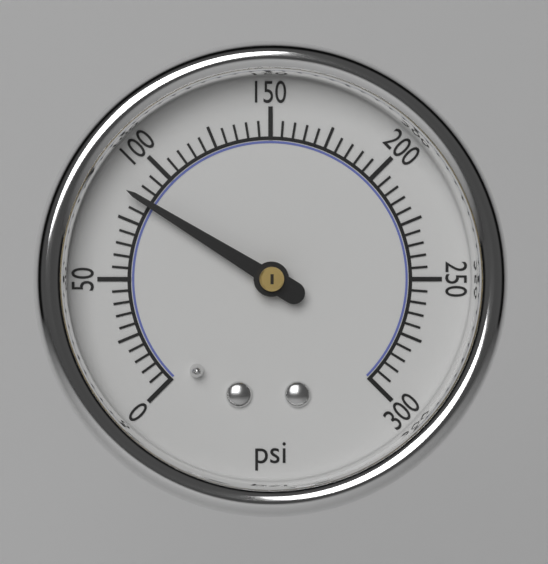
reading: 85 psi
